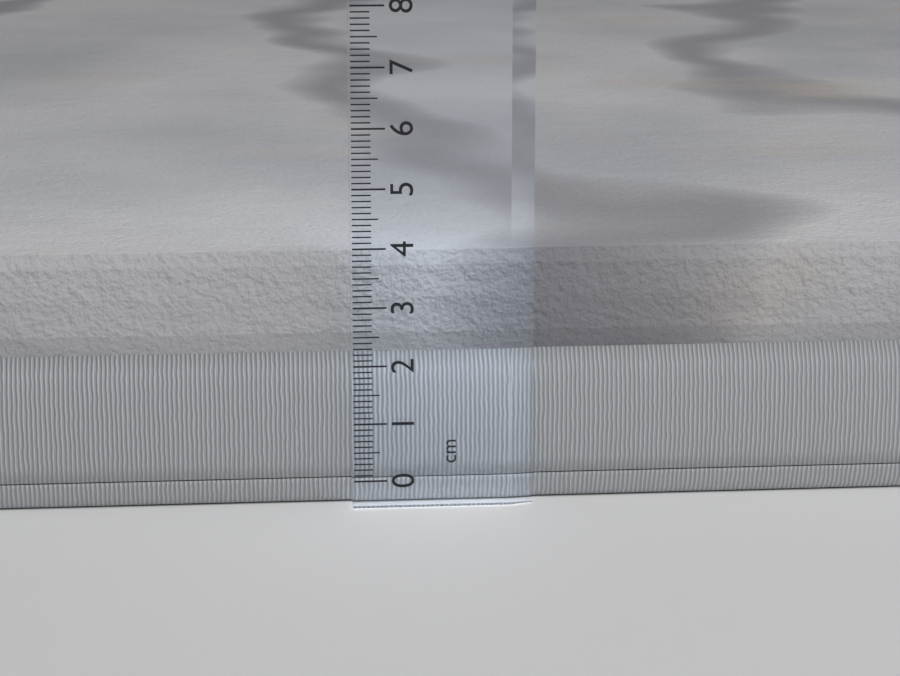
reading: 3.9 cm
